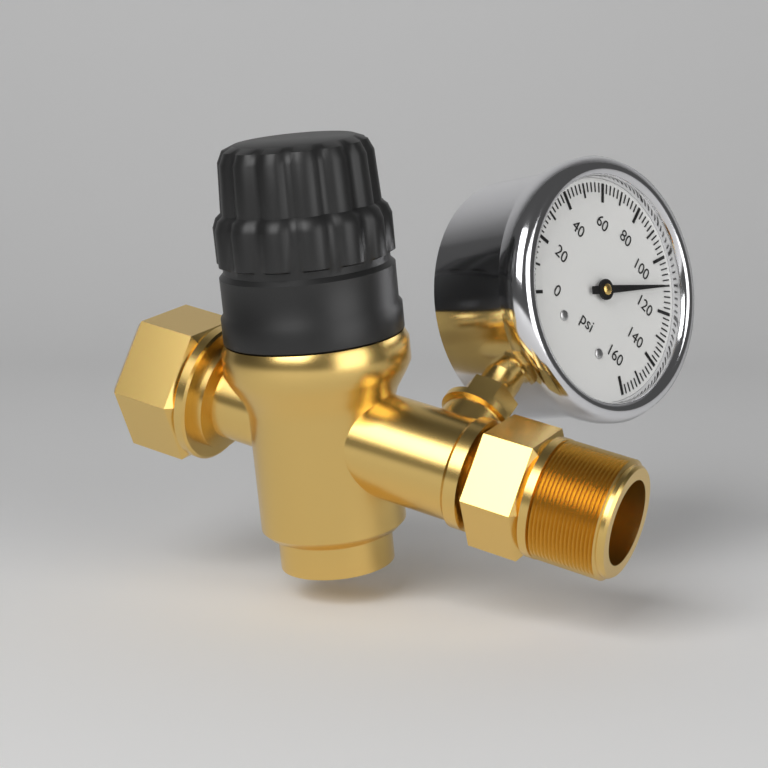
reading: 110 psi
